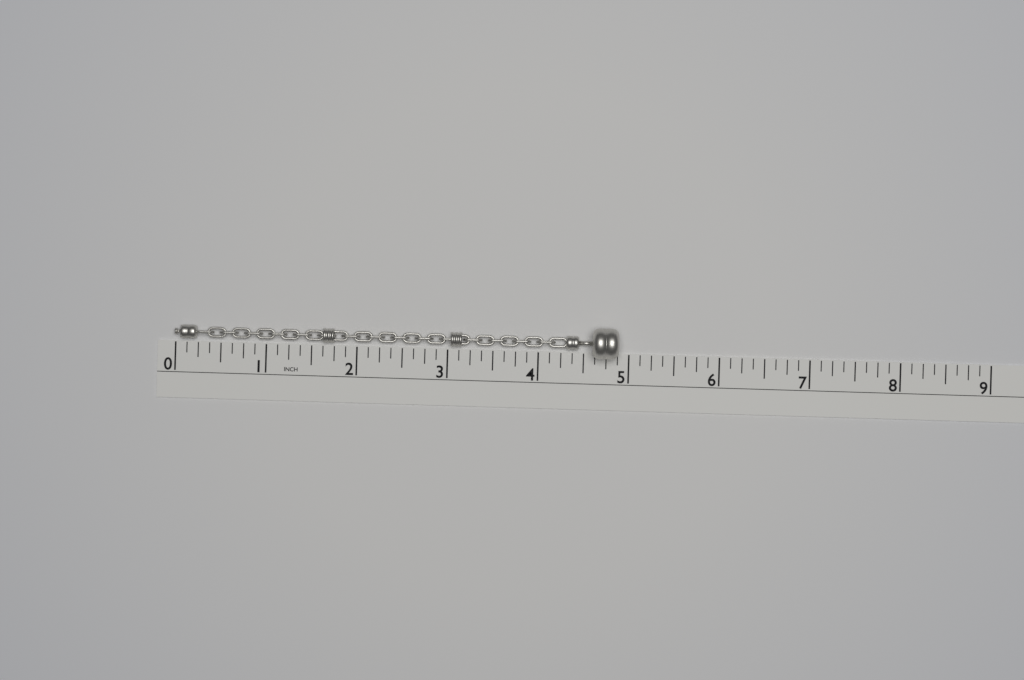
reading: 4.875 in
